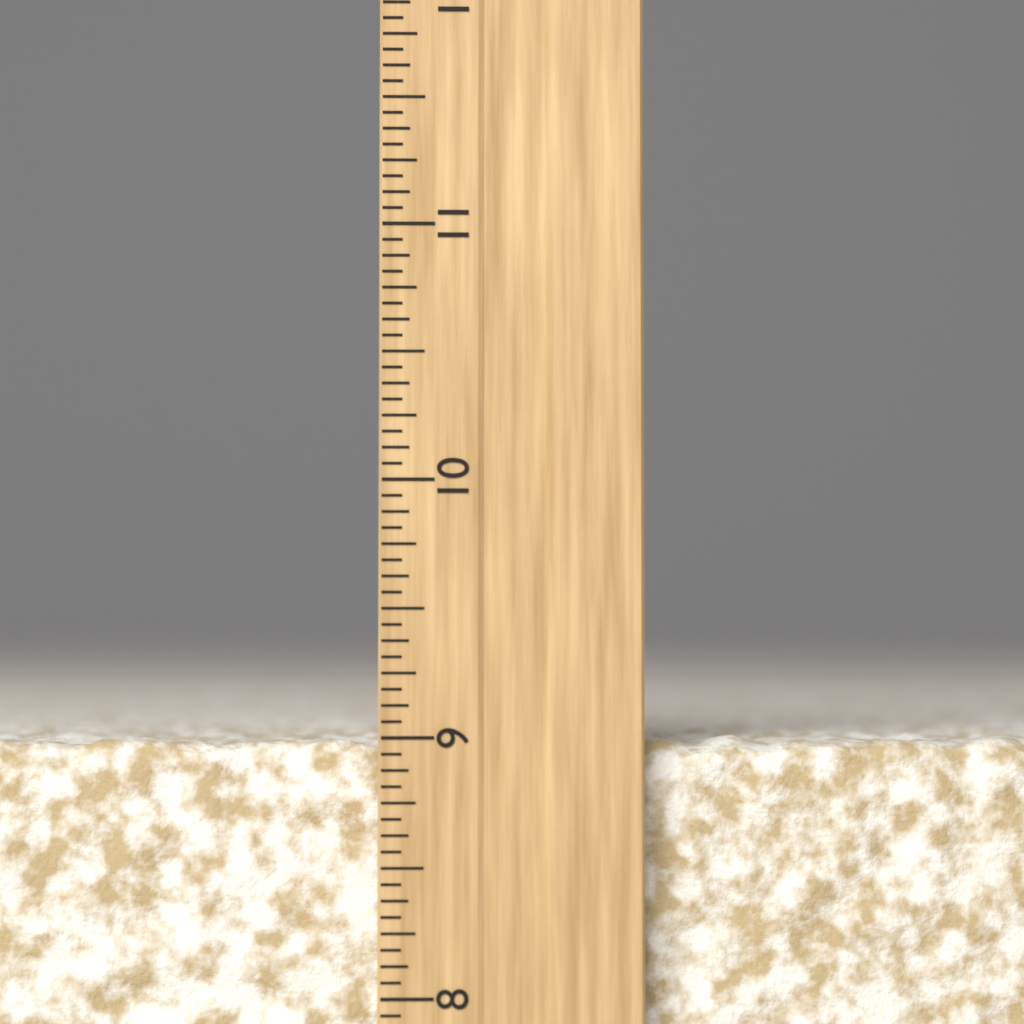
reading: 9.0000 inch
